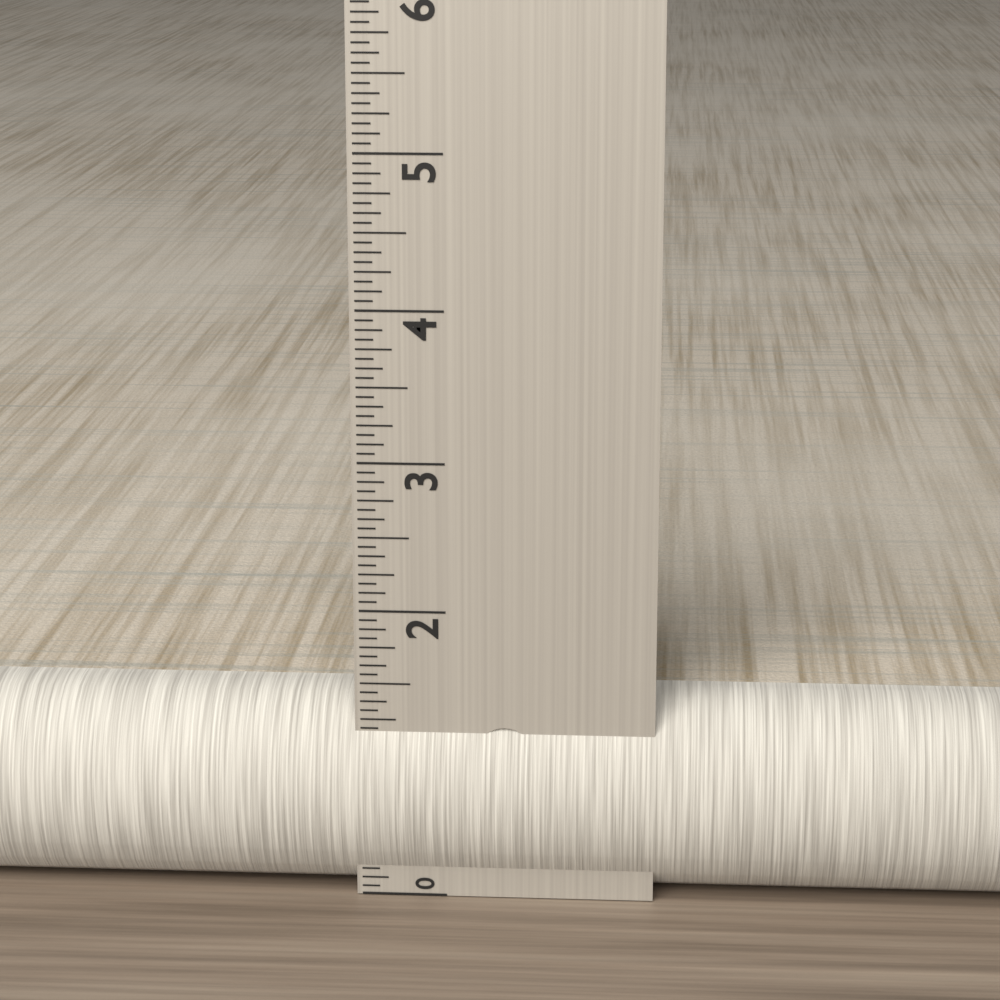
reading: 1.3750 in
